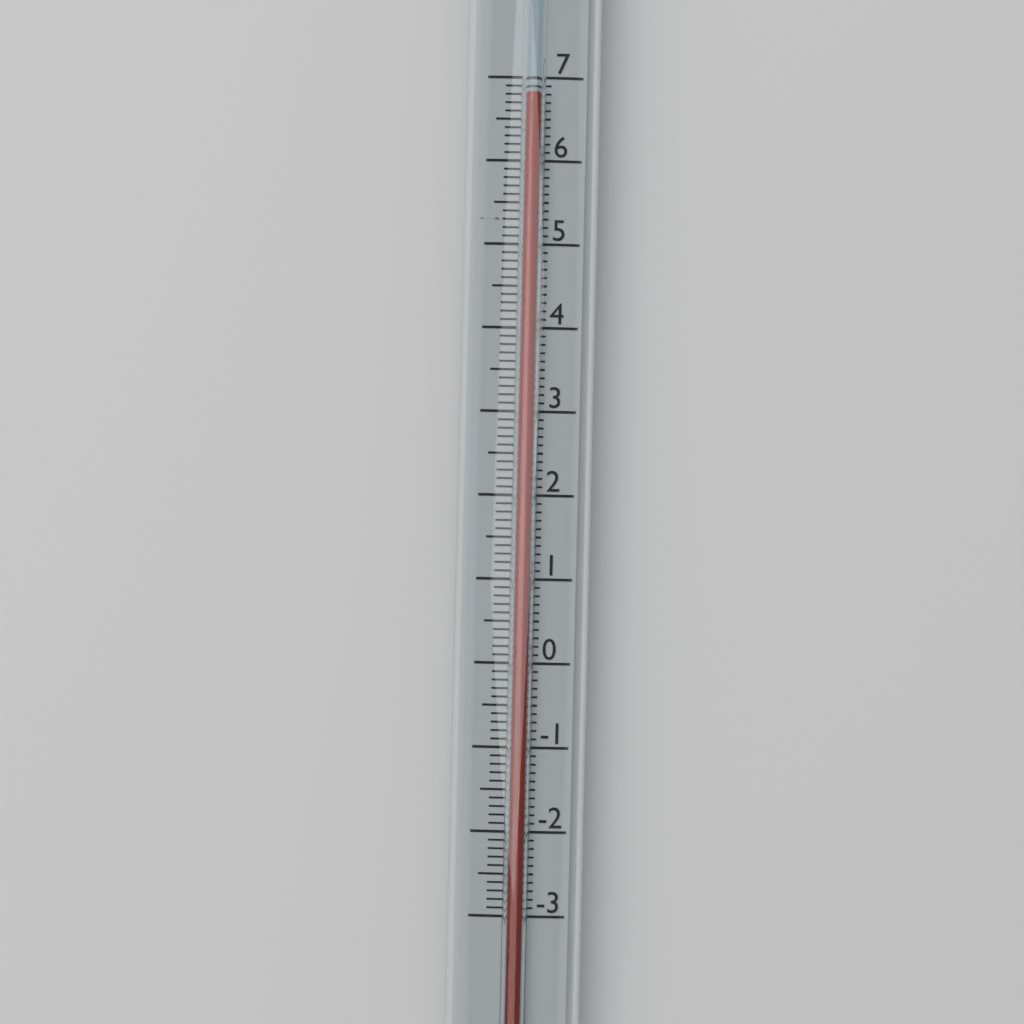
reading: 6.8 (no unit)
